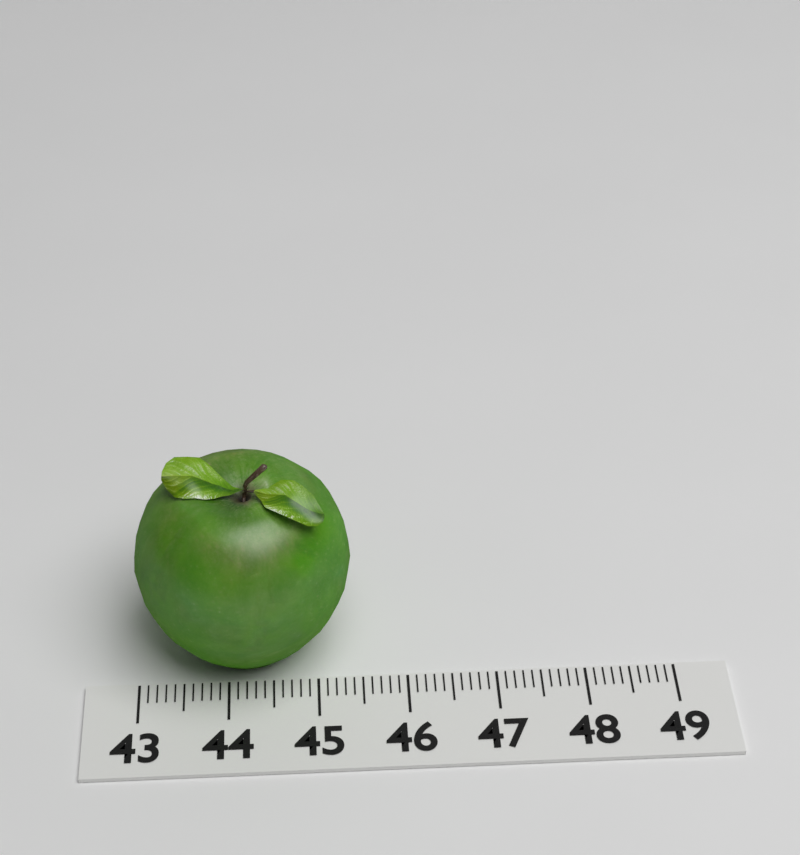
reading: 45.4 (no unit)
